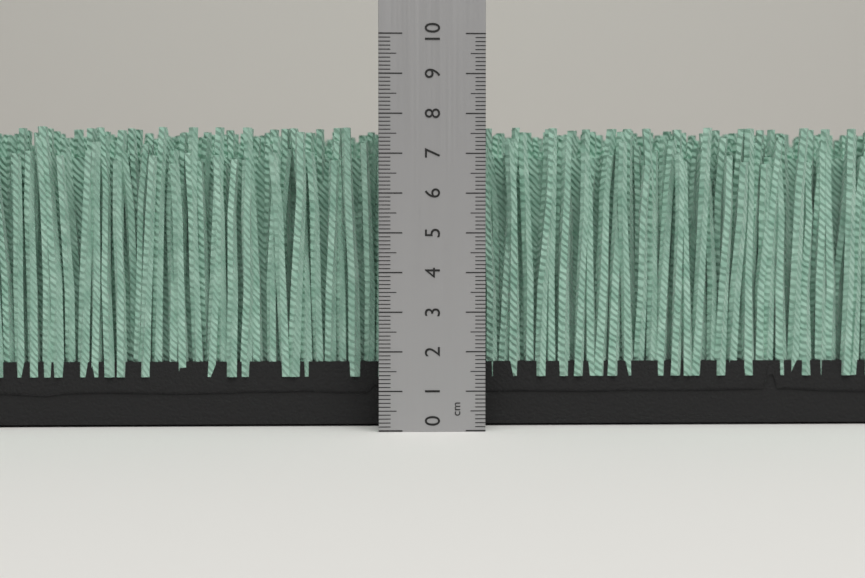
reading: 7.7 cm
